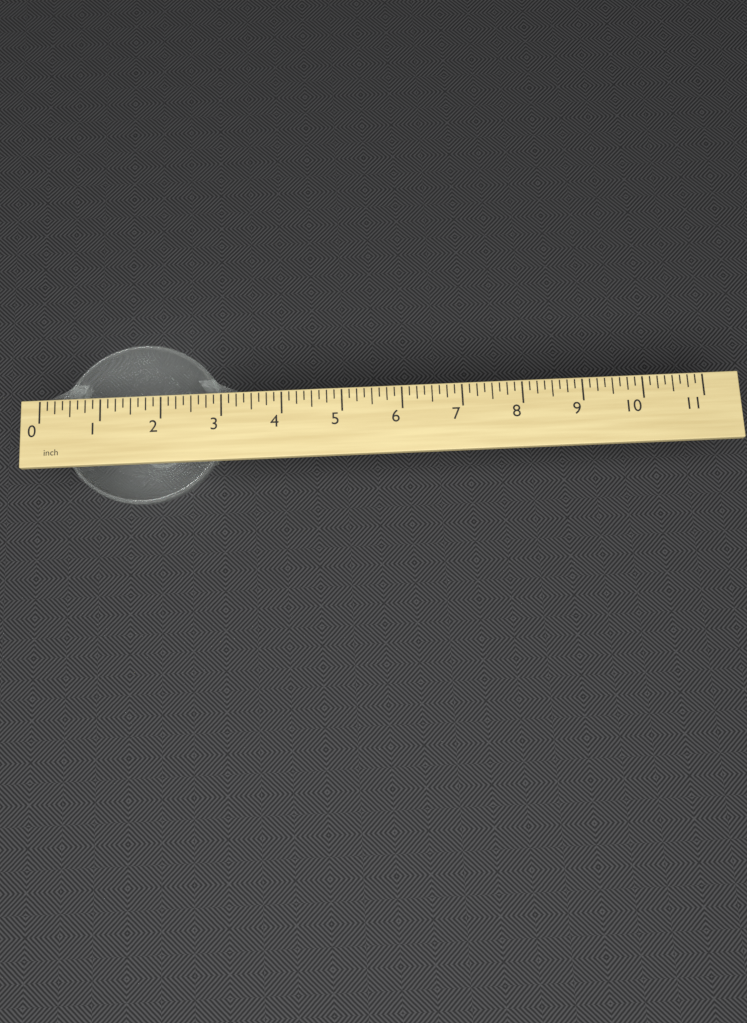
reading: 3.375 inch
